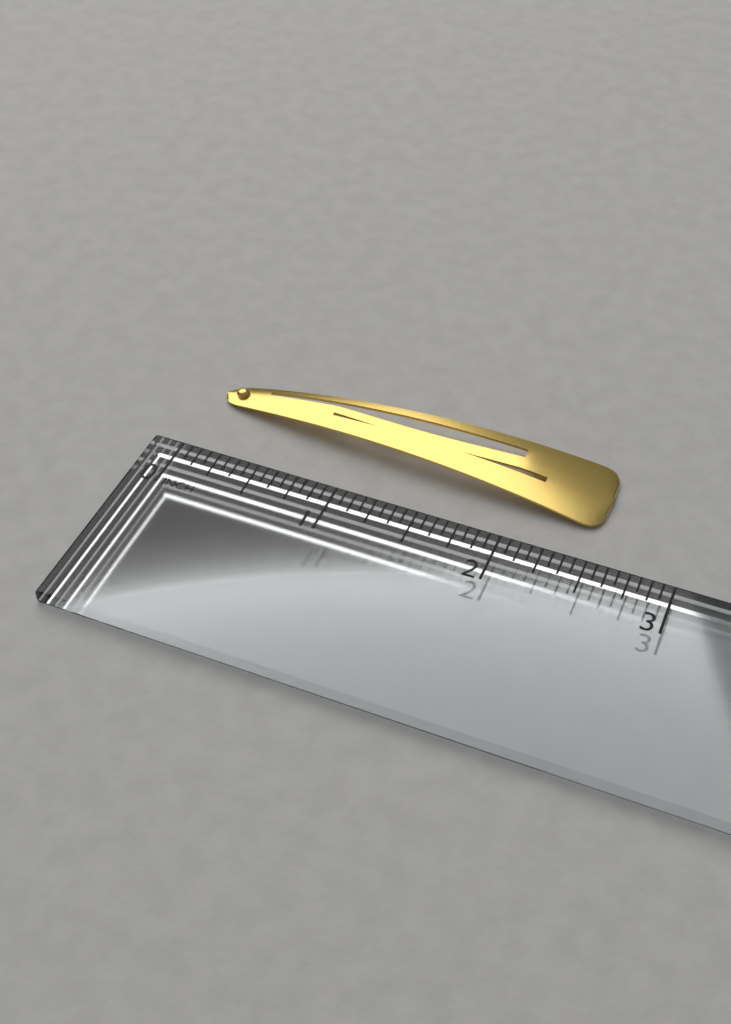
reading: 2.5000 in
